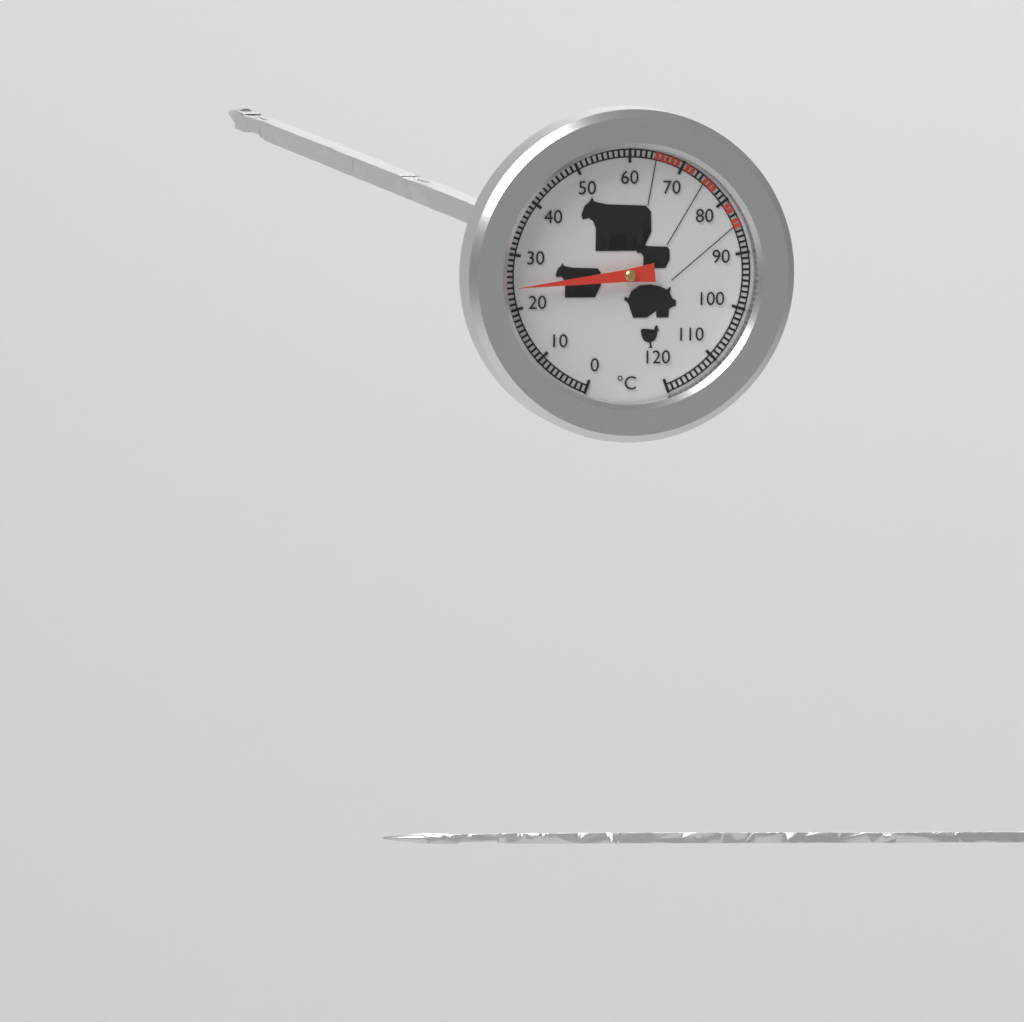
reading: 24 °C
